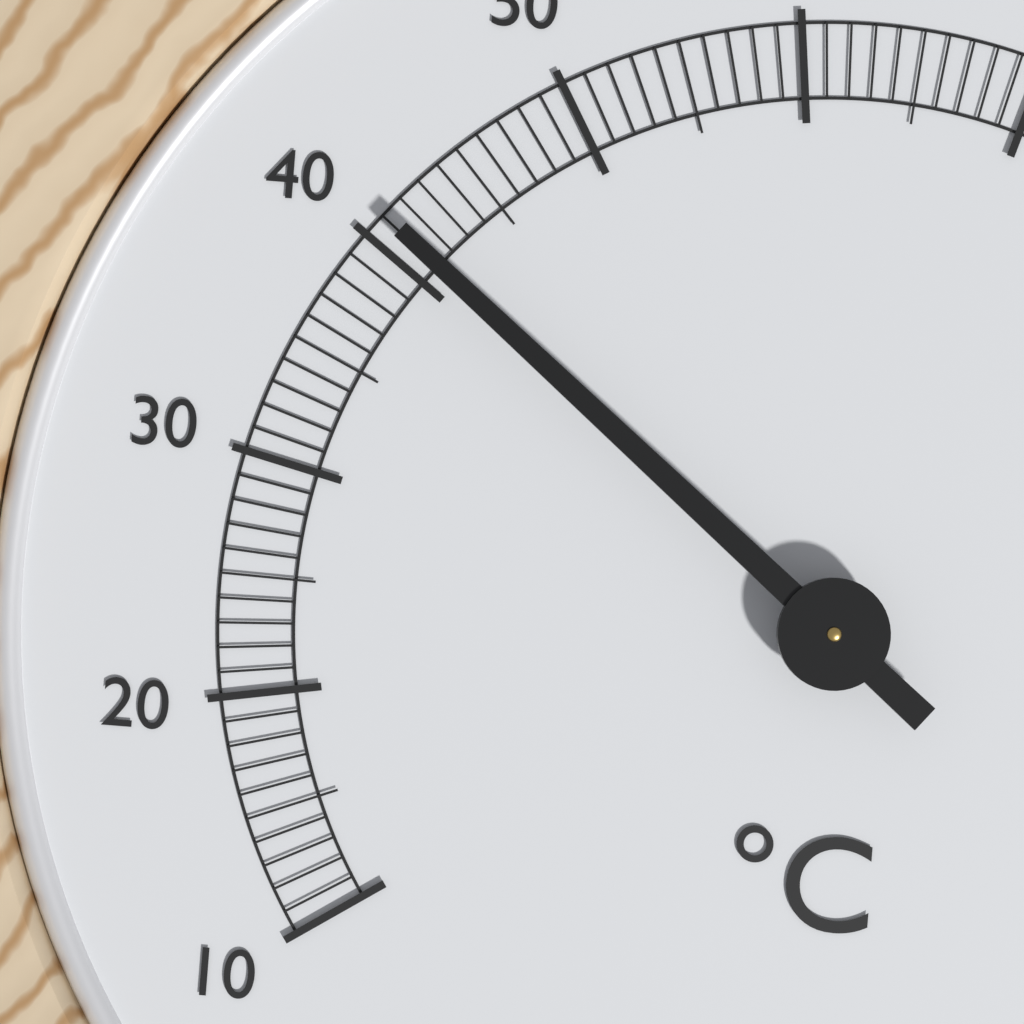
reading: 41 °C
